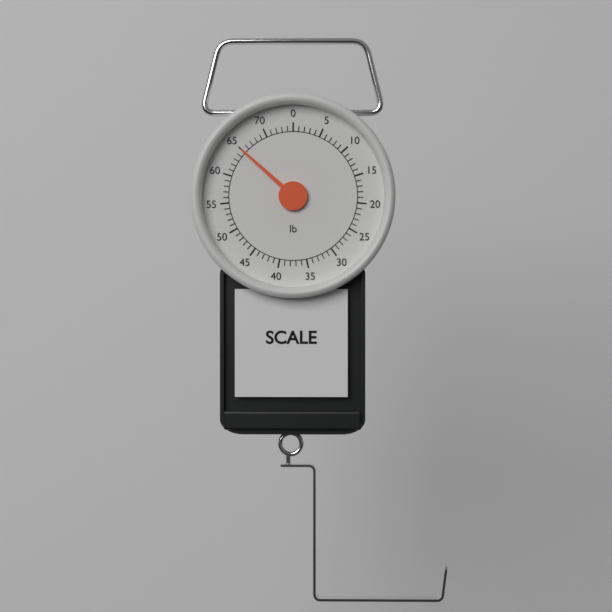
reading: 65 lb
